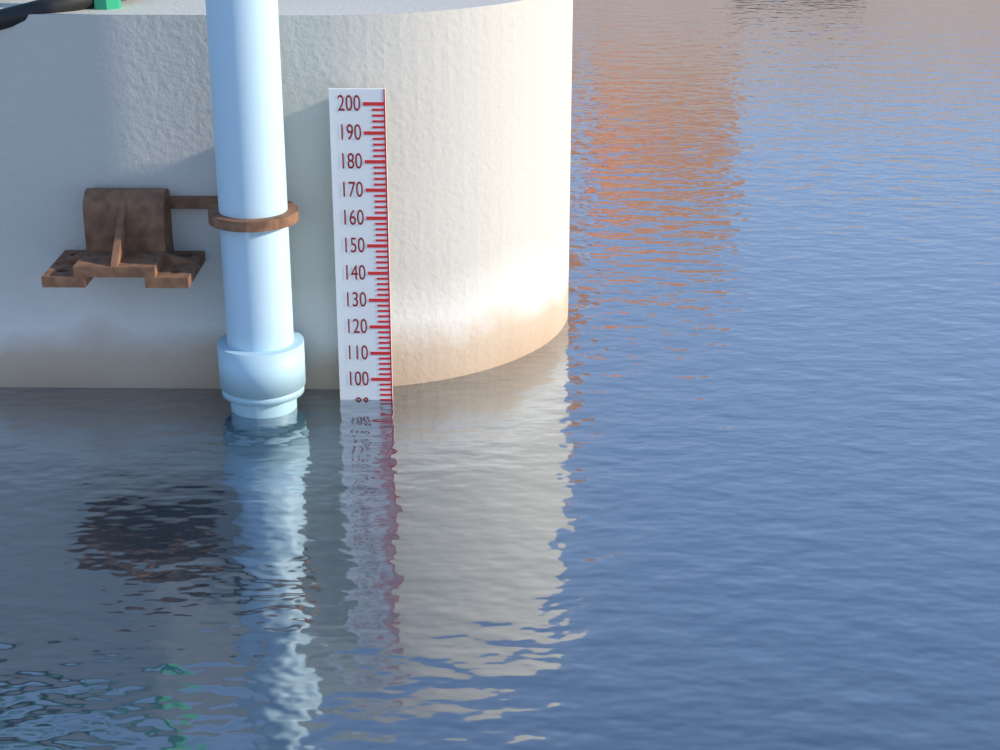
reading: 92 (no unit)
